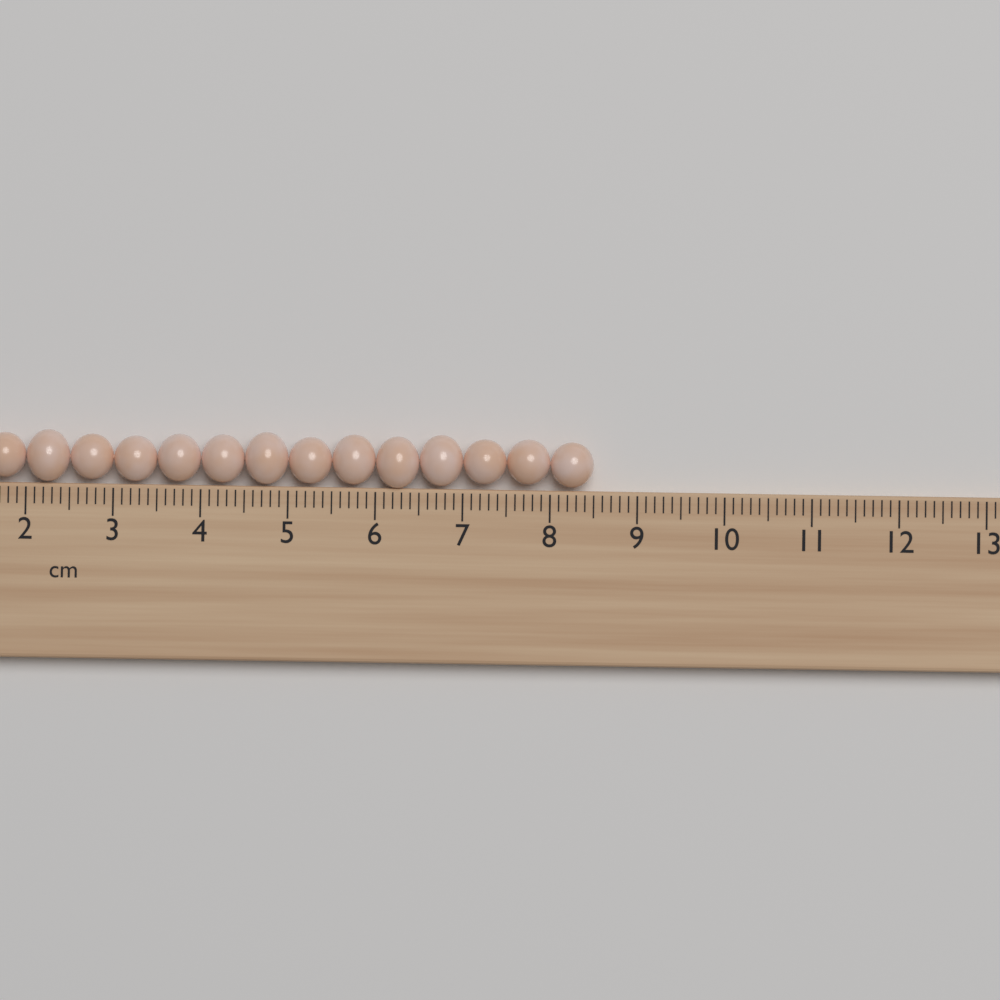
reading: 8.5 cm
